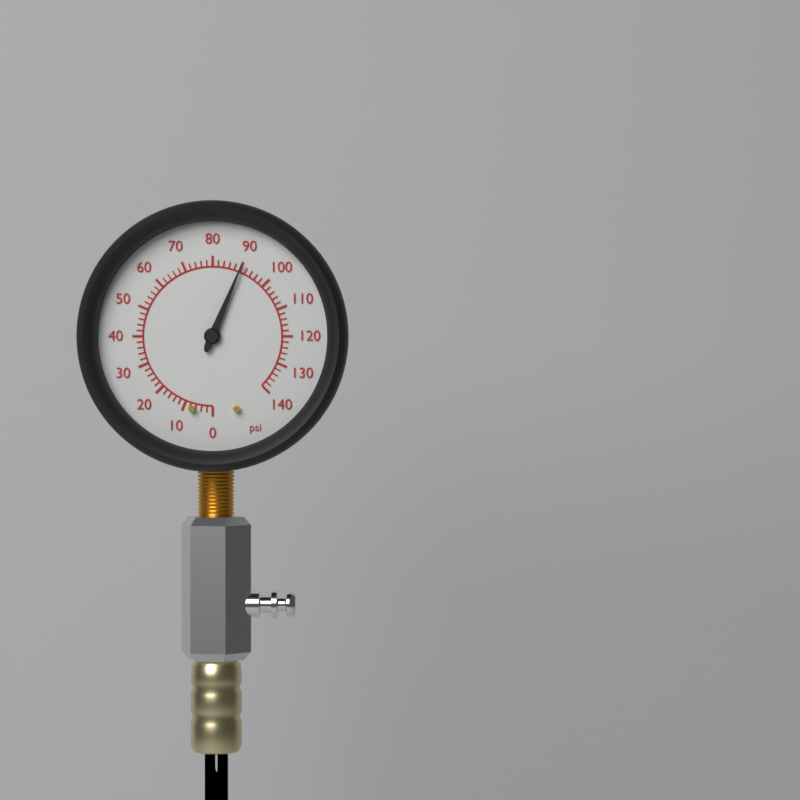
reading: 90 psi
